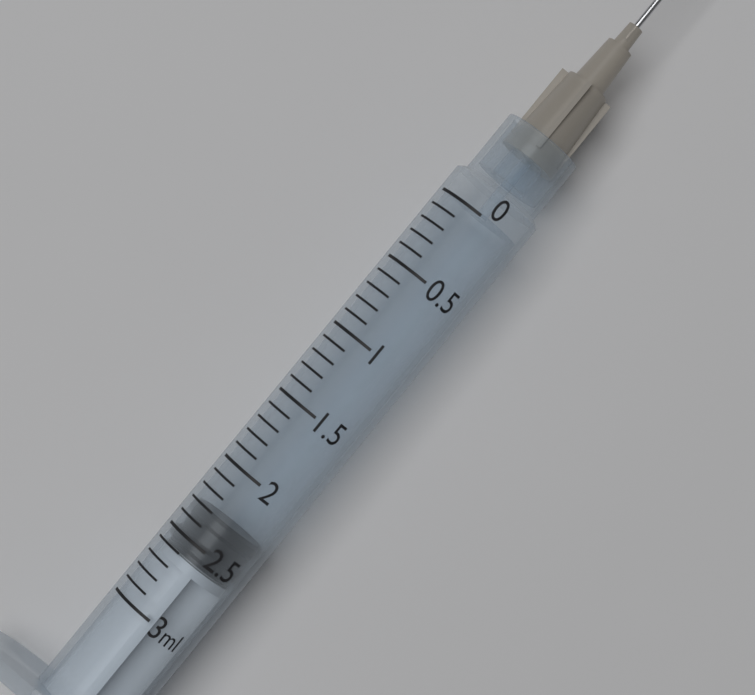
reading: 2.3 ml
